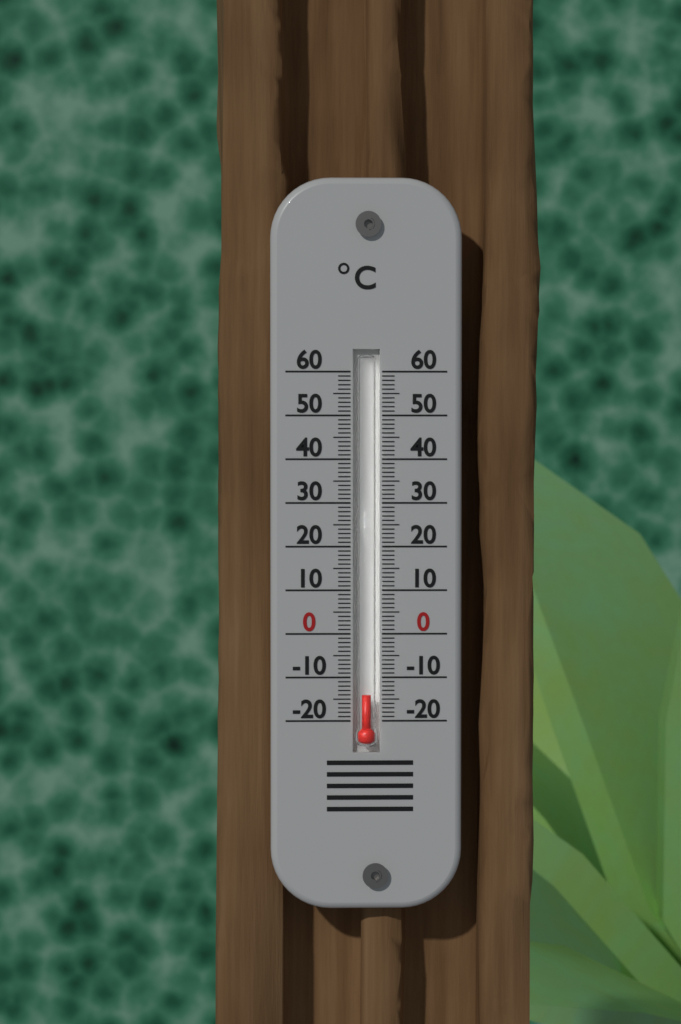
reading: -14 °C
